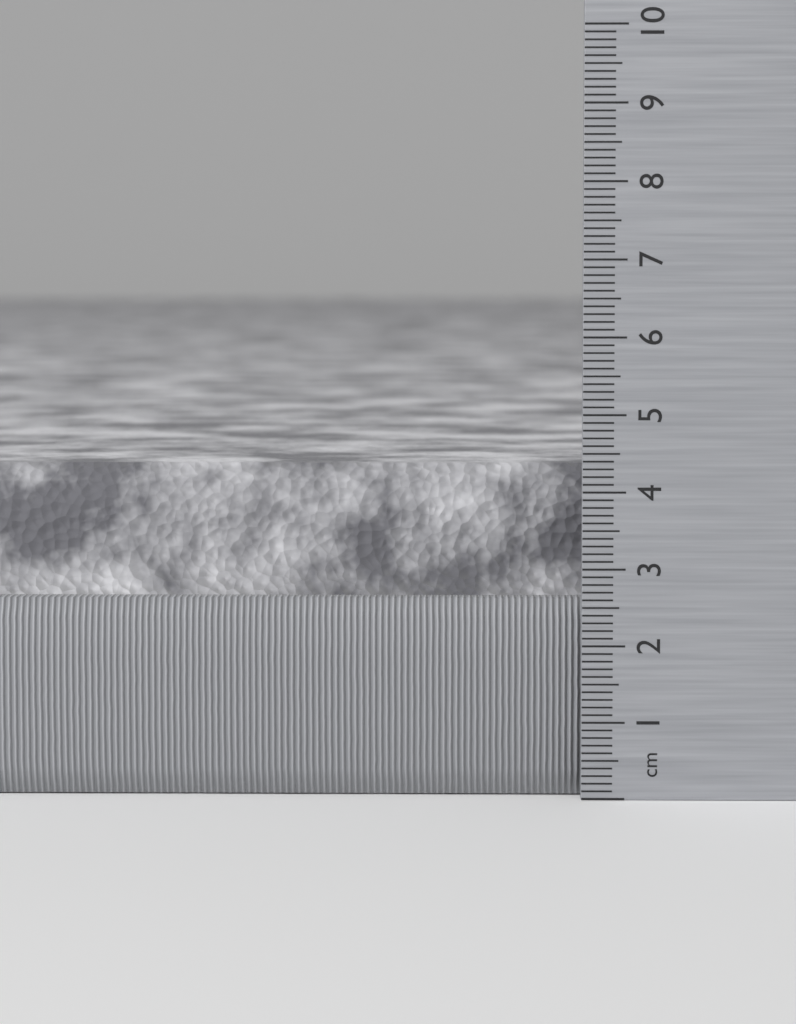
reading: 4.3 cm
